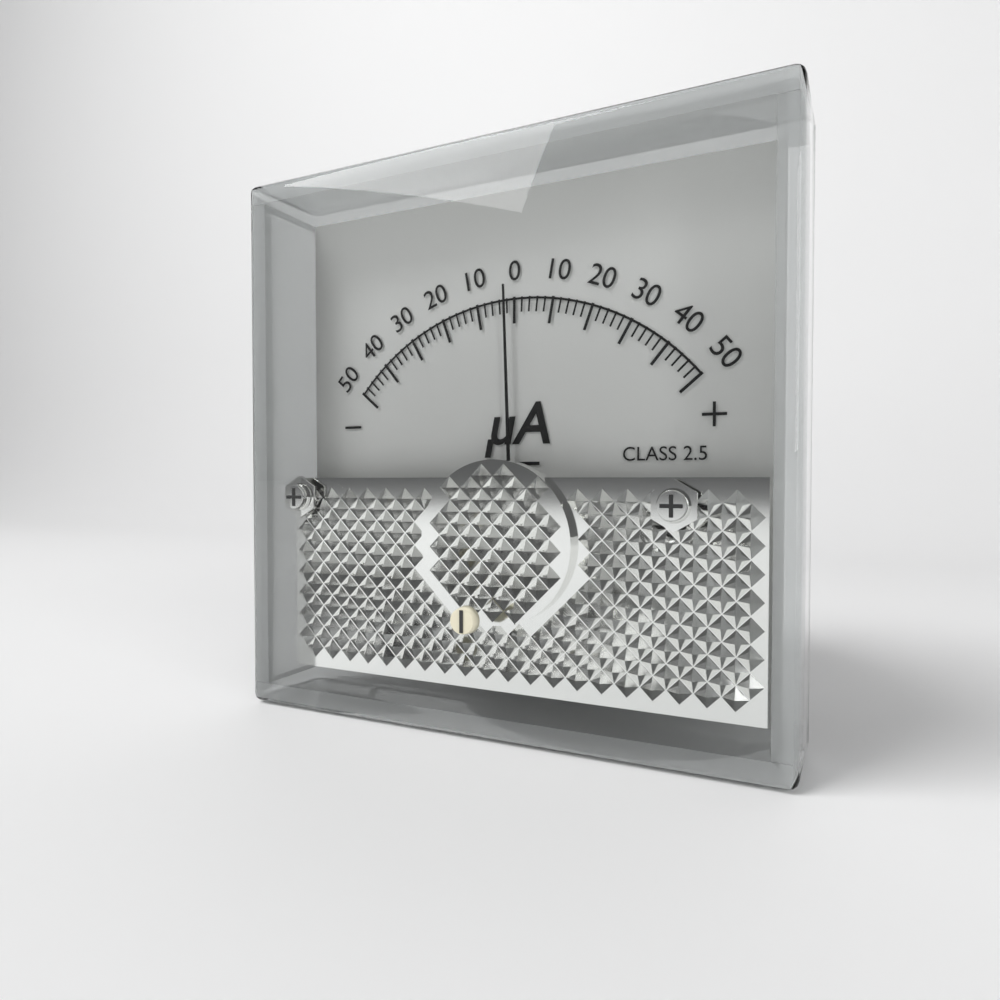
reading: -2 µA
